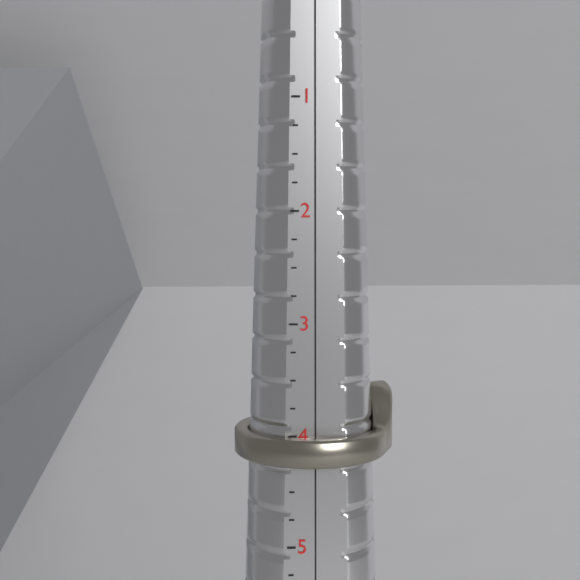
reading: 4.25 (no unit)
